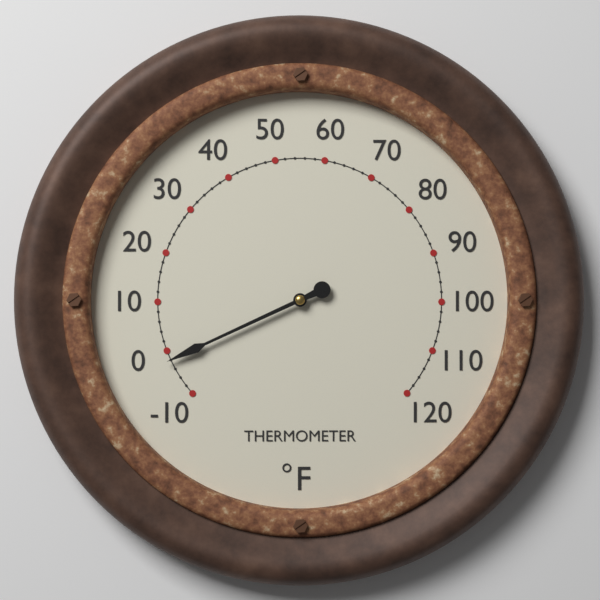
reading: -2 °F
